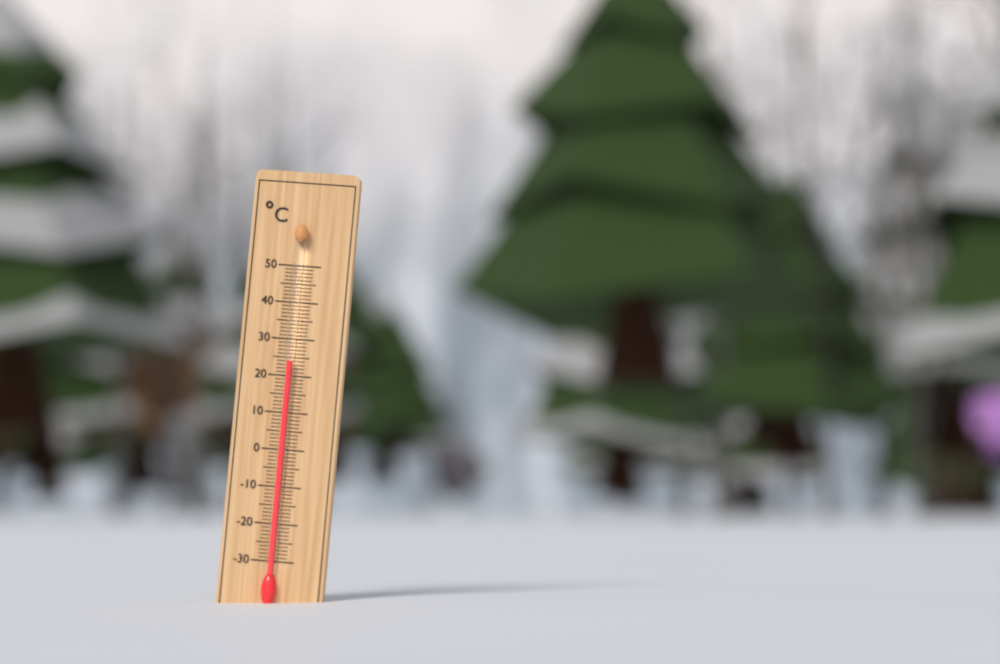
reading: 24 °C
